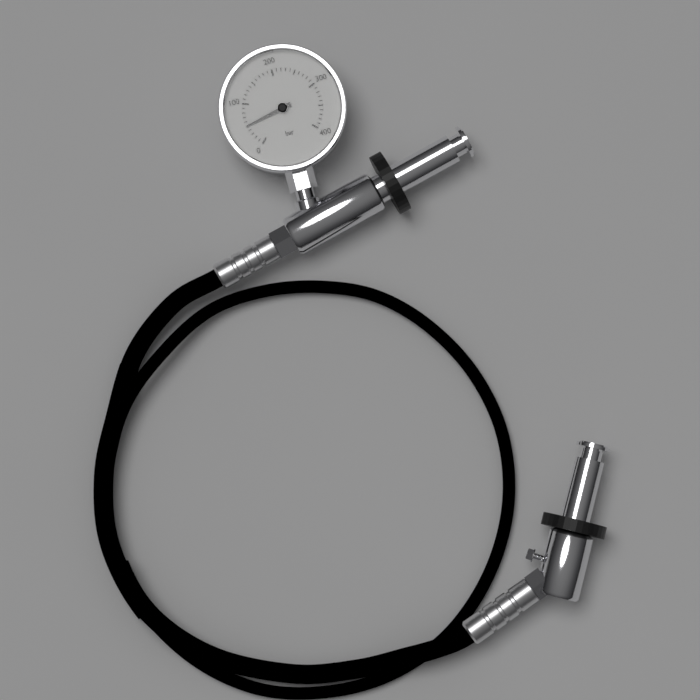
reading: 50 bar
